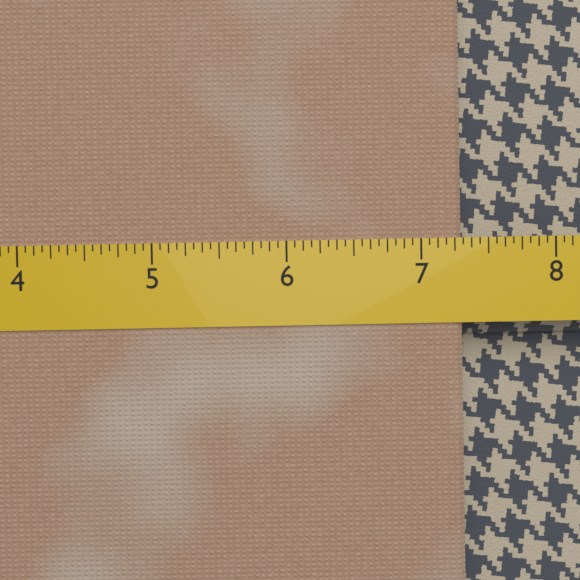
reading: 7.3125 (no unit)
